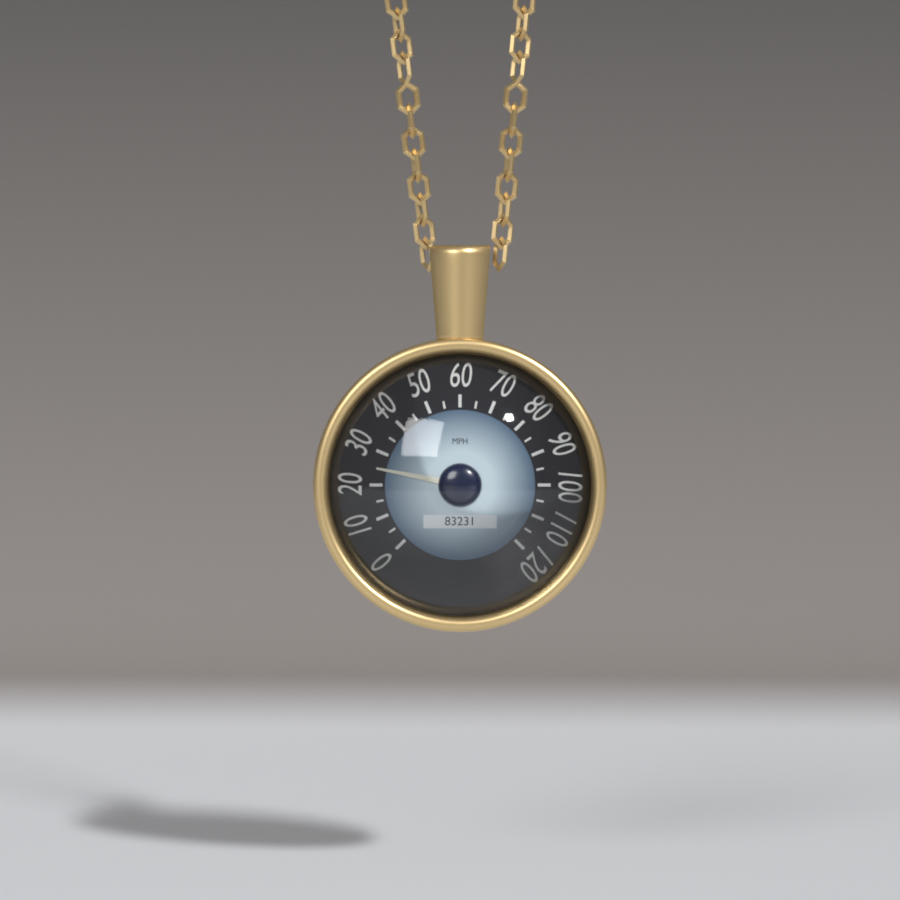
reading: 25 mph
